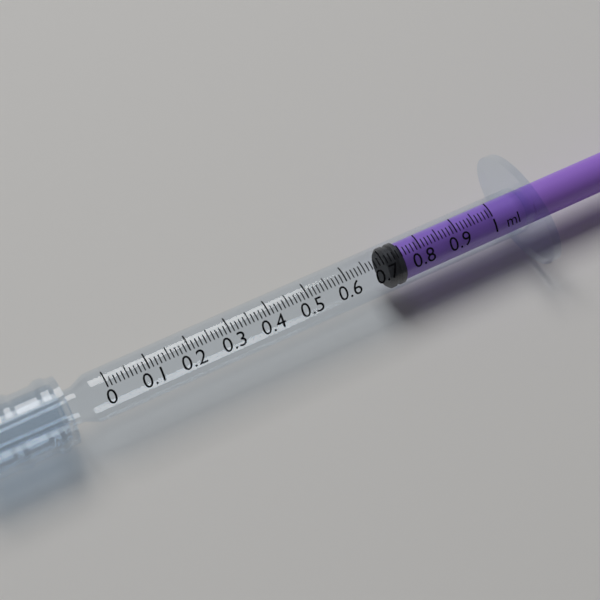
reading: 0.71 ml
